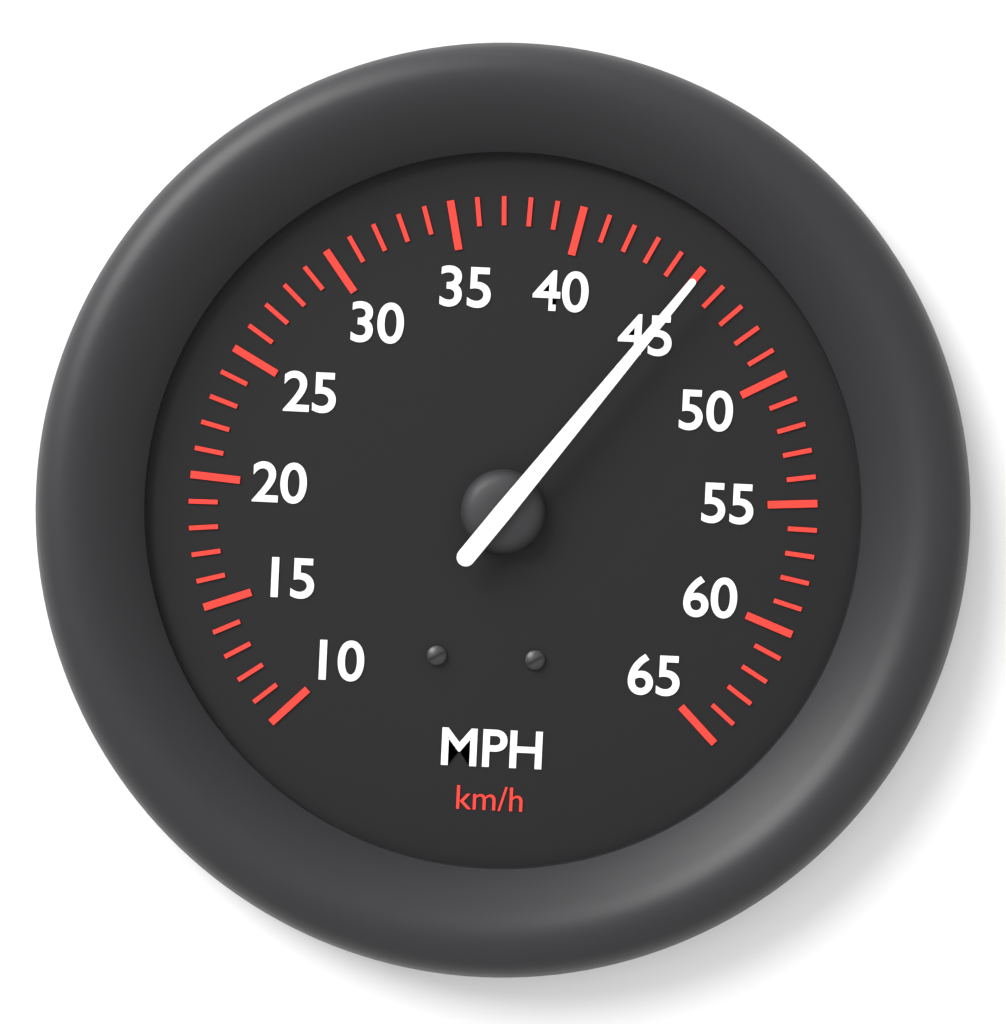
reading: 45 mph
